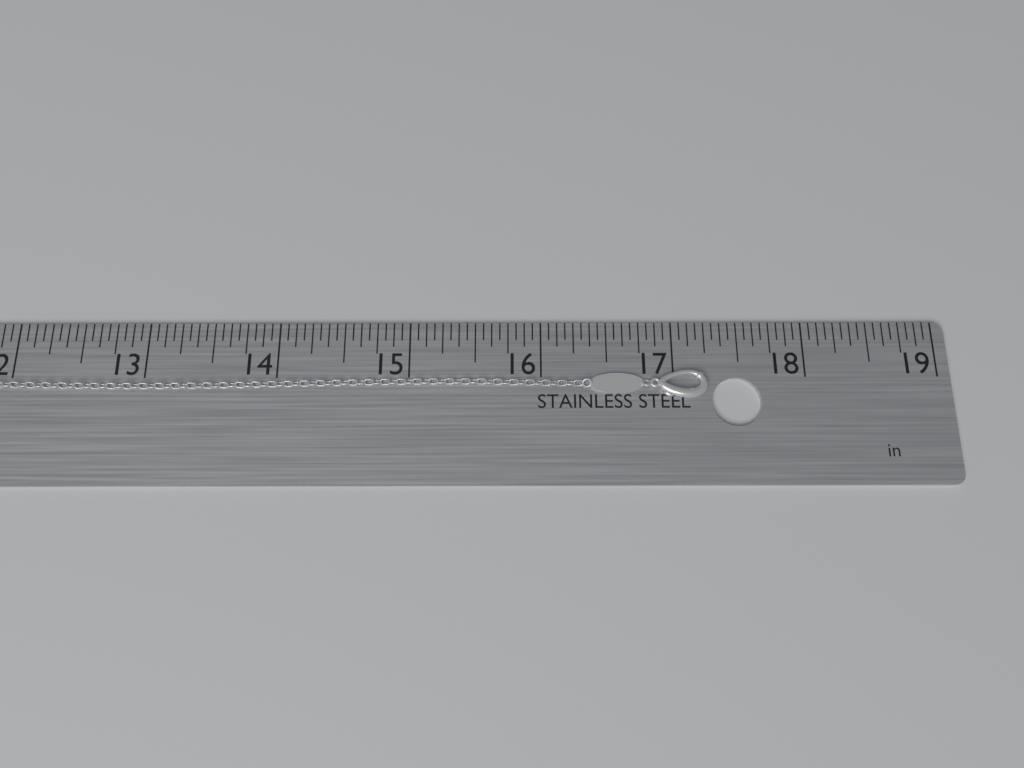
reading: 17.2500 in
